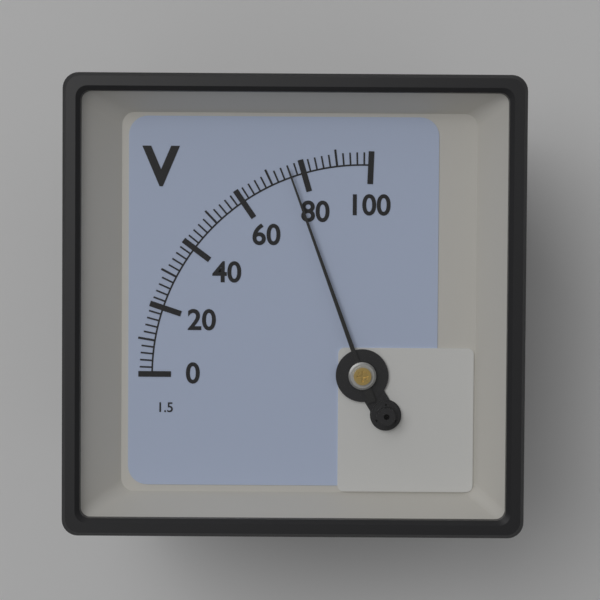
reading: 76 V
